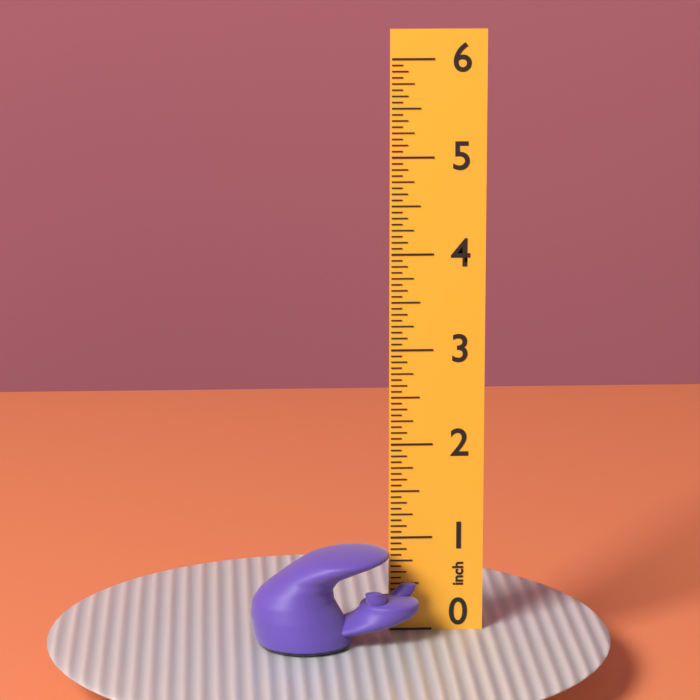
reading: 1.0000 inch
